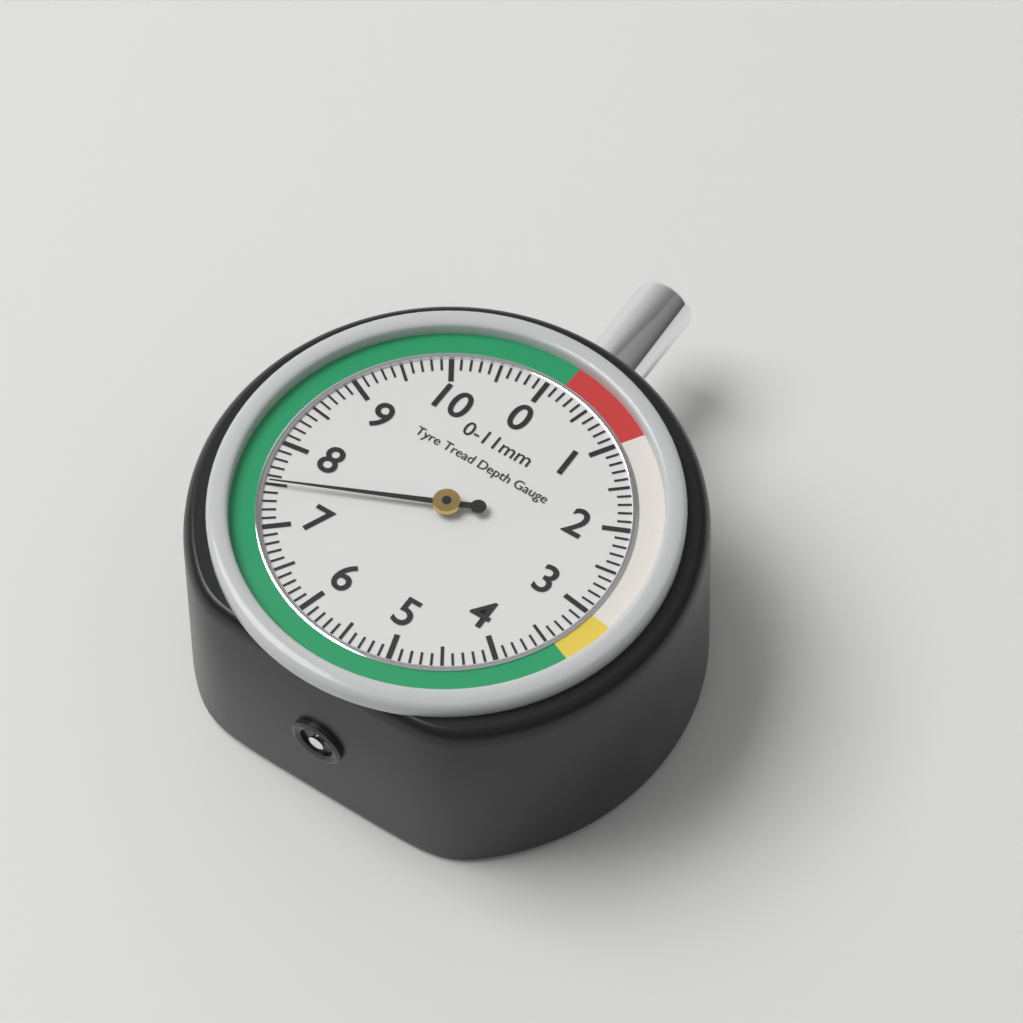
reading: 7.5 mm
